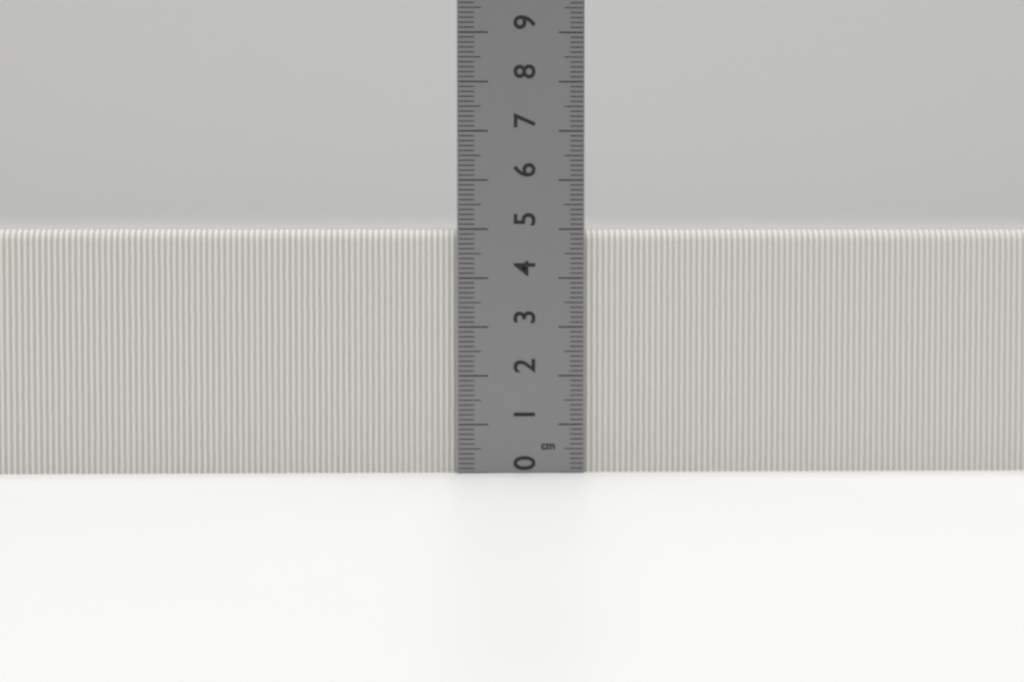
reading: 5.0 cm
